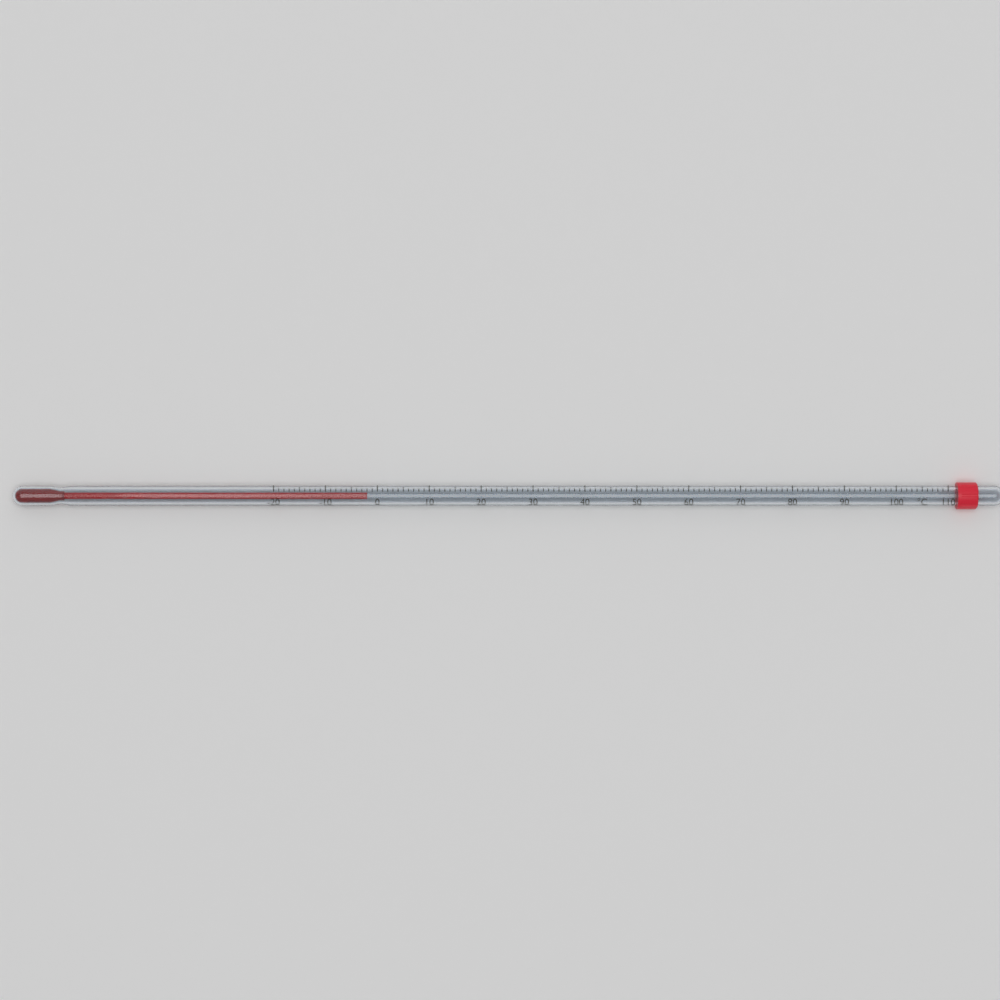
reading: -2 °C
